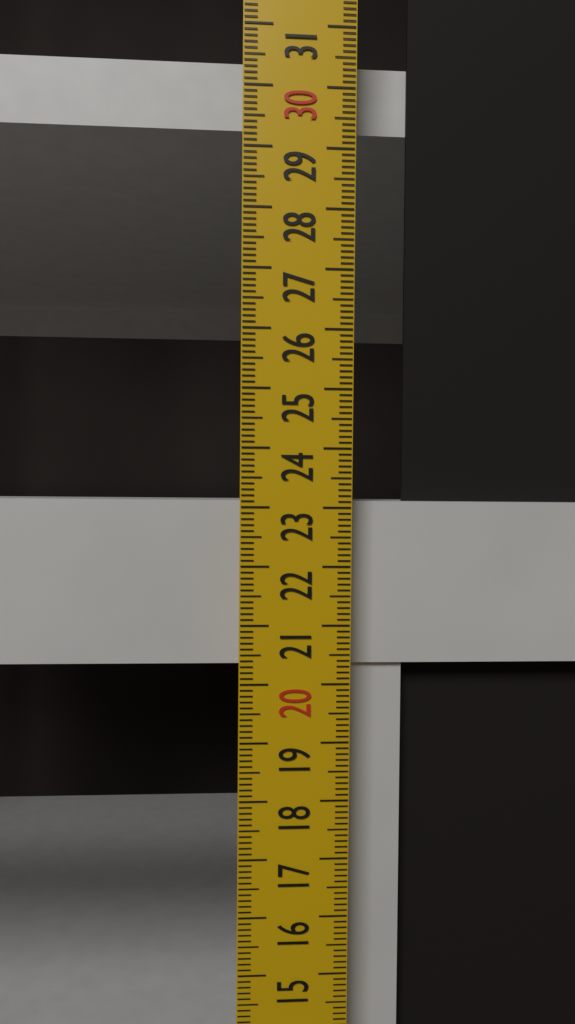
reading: 23.1 cm
